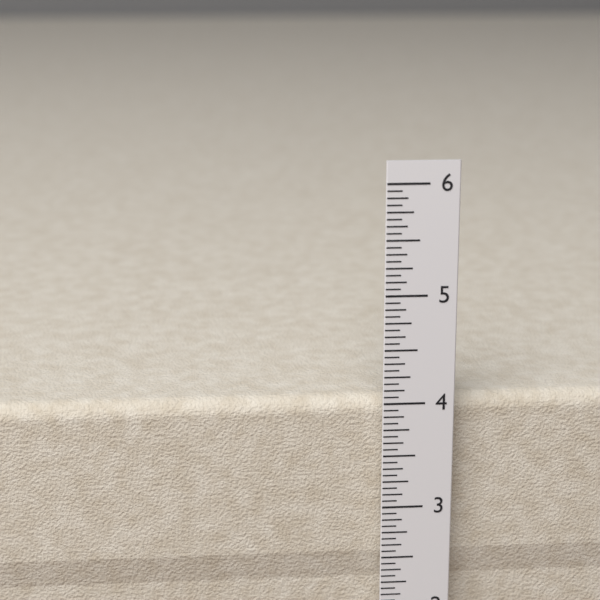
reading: 4.0000 in
